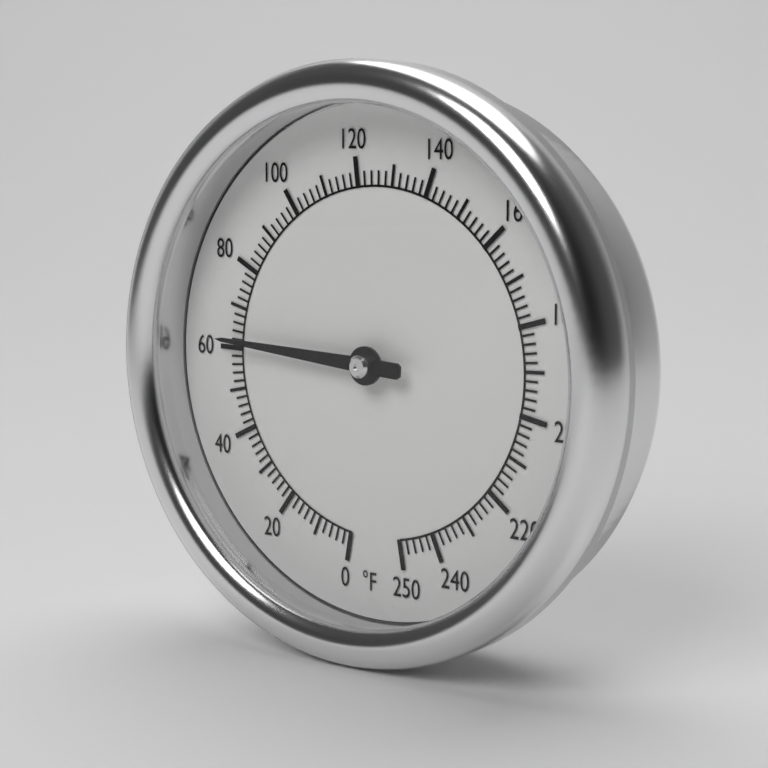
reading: 62 °F
